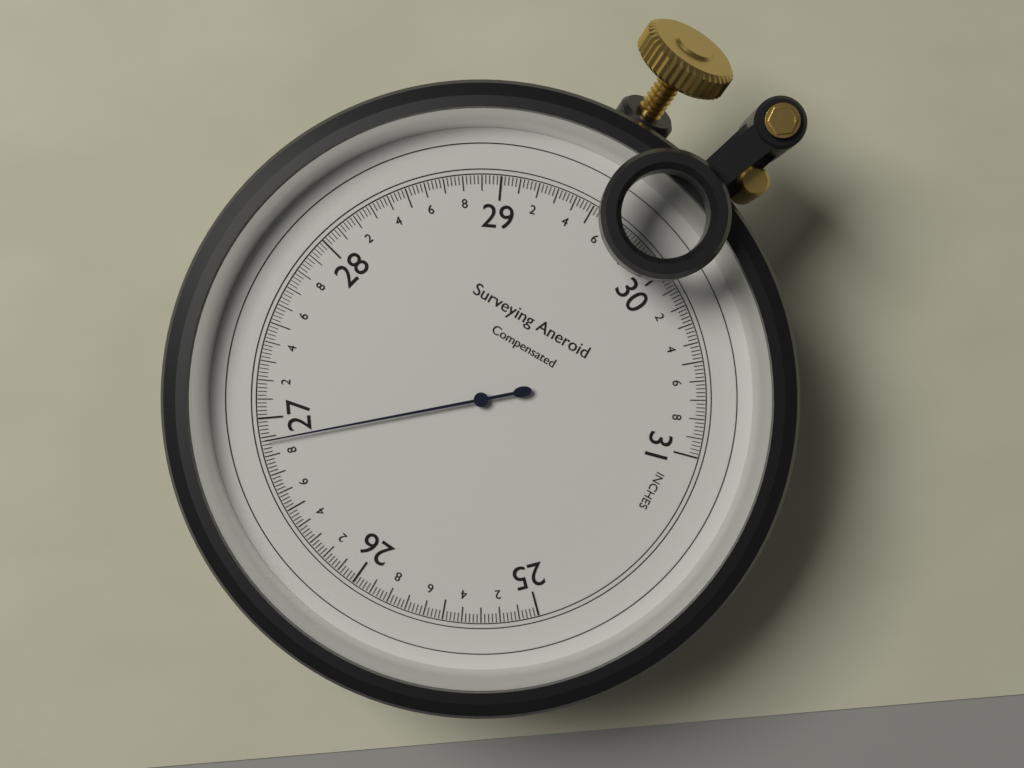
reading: 26.88 inches
